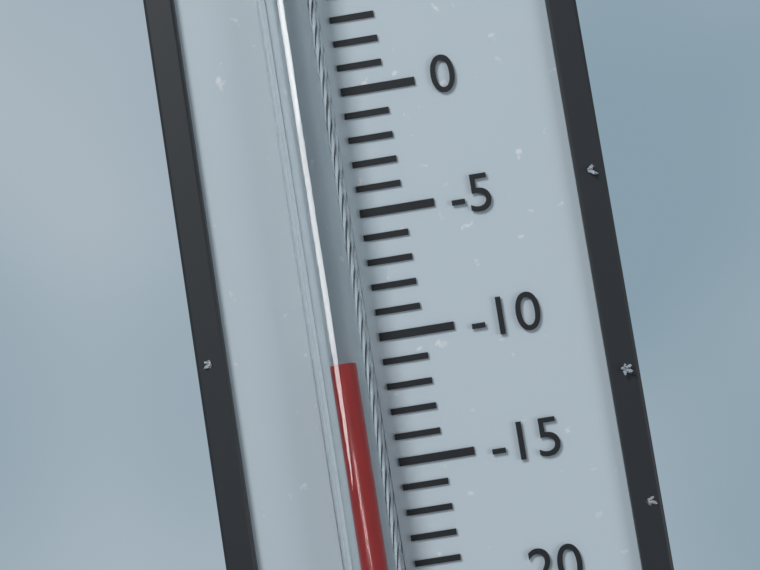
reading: -11 °C
